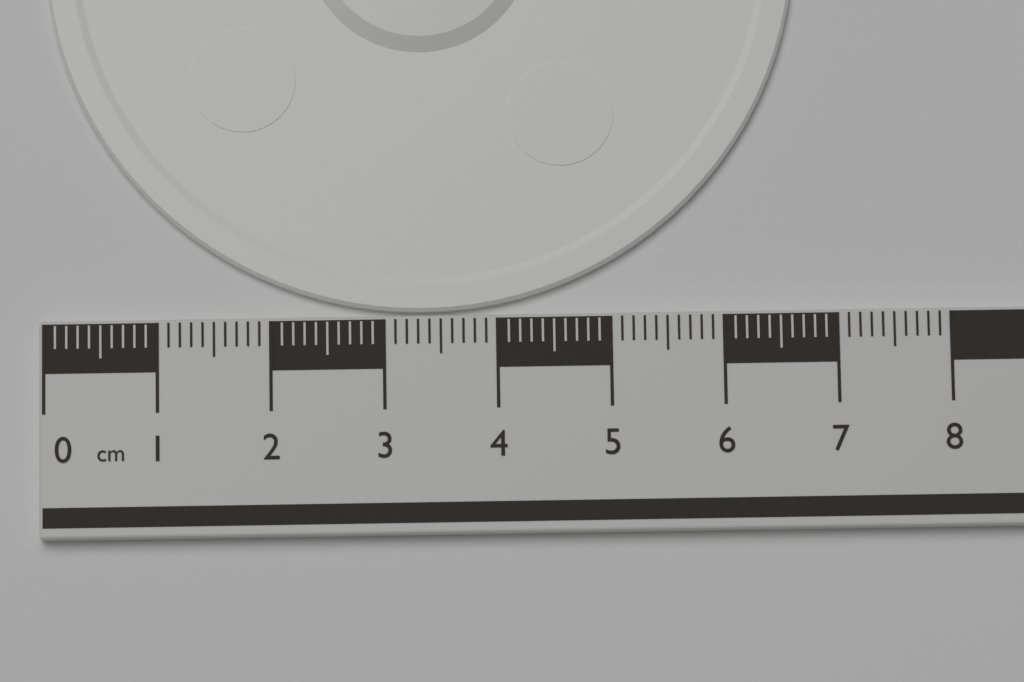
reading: 6.7 cm
